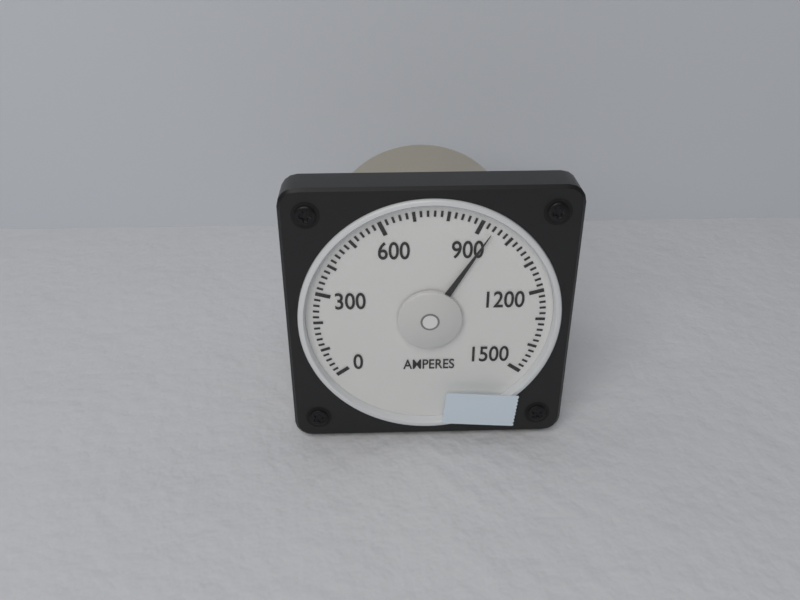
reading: 940 A
